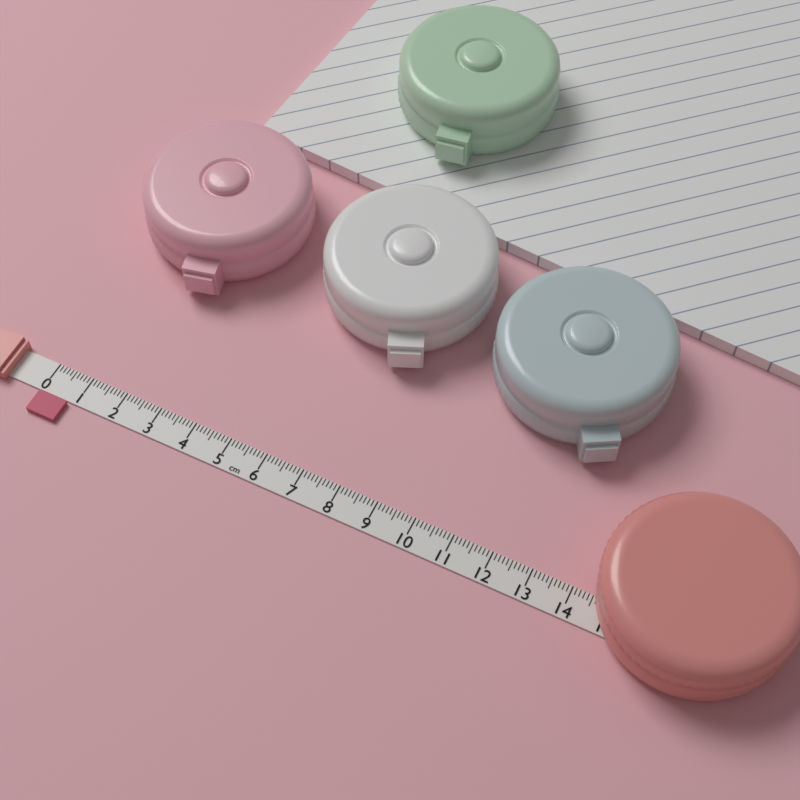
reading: 0.8 cm
